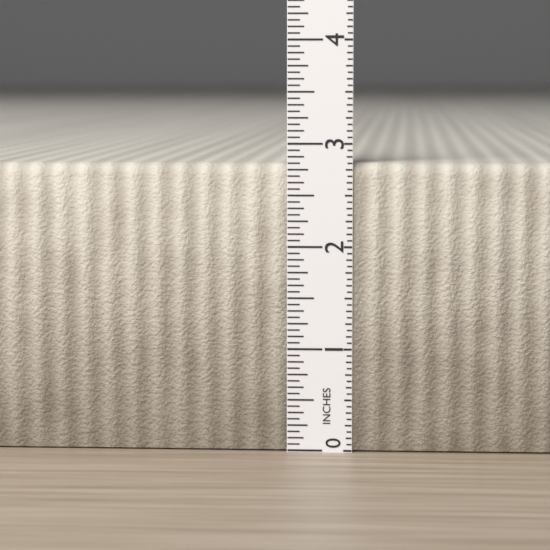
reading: 2.8125 in
